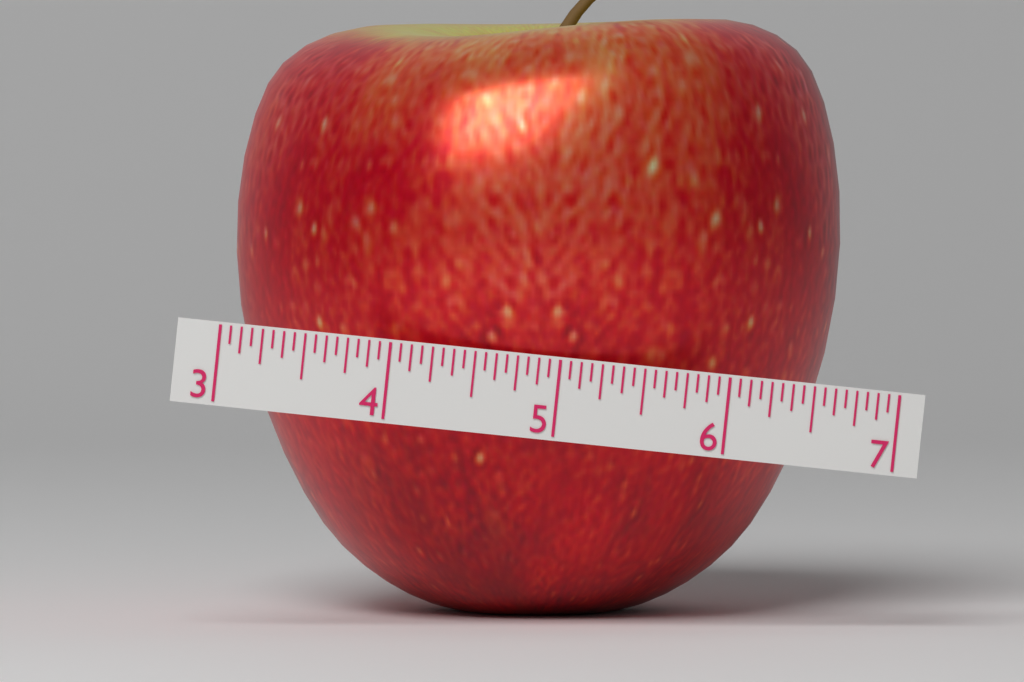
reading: 6.6875 (no unit)
